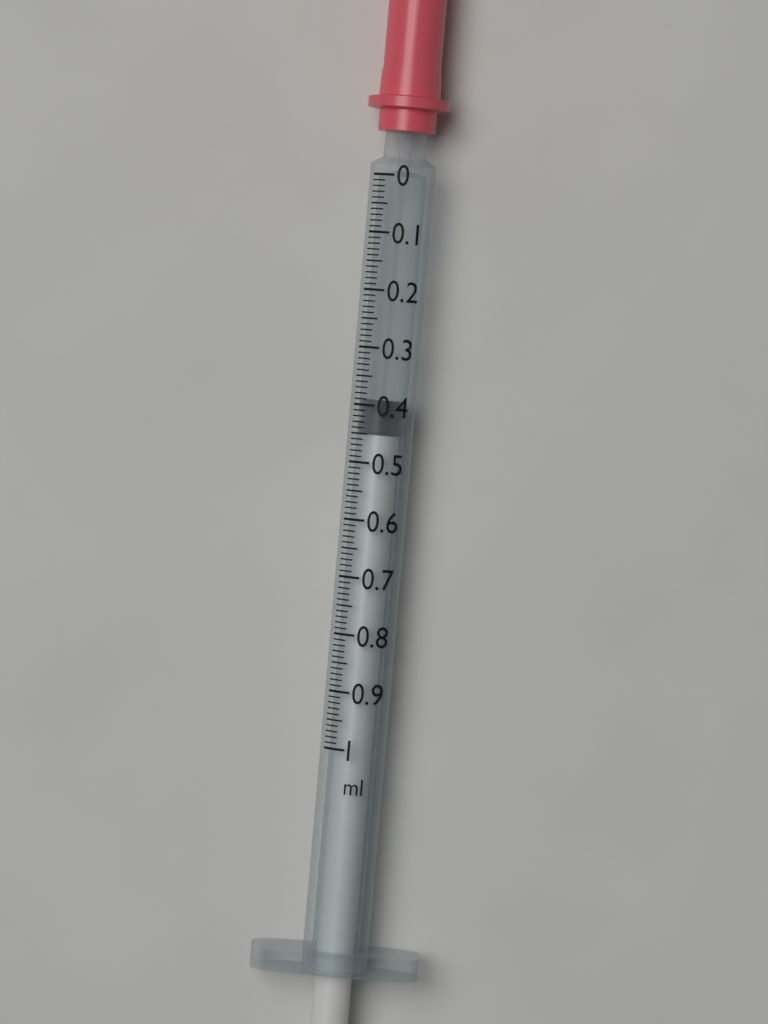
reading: 0.39 ml
